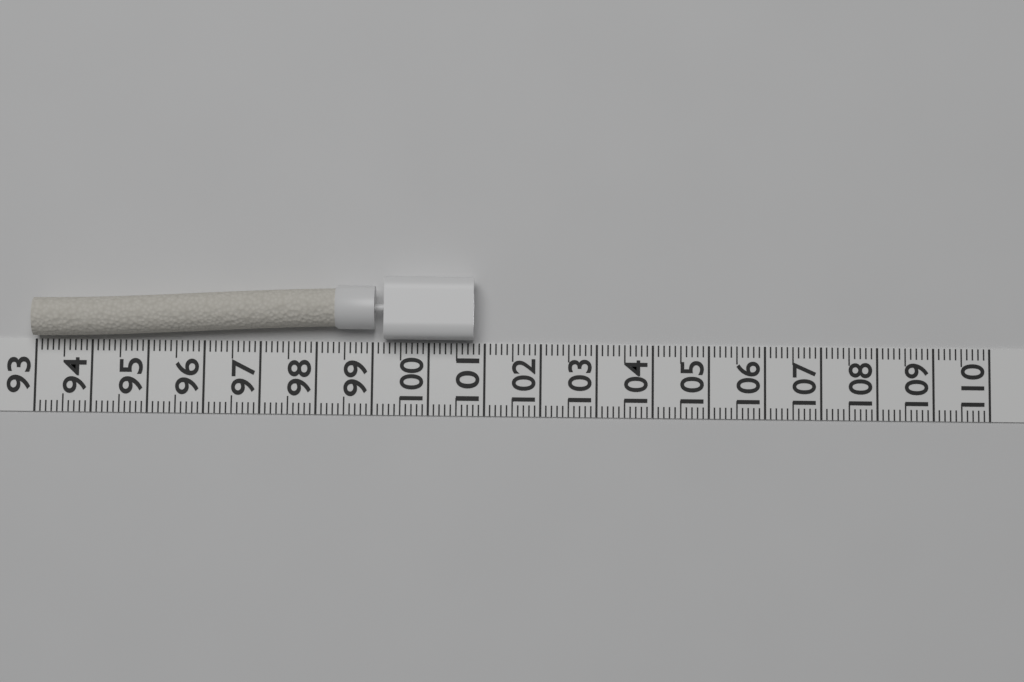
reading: 100.8 (no unit)
